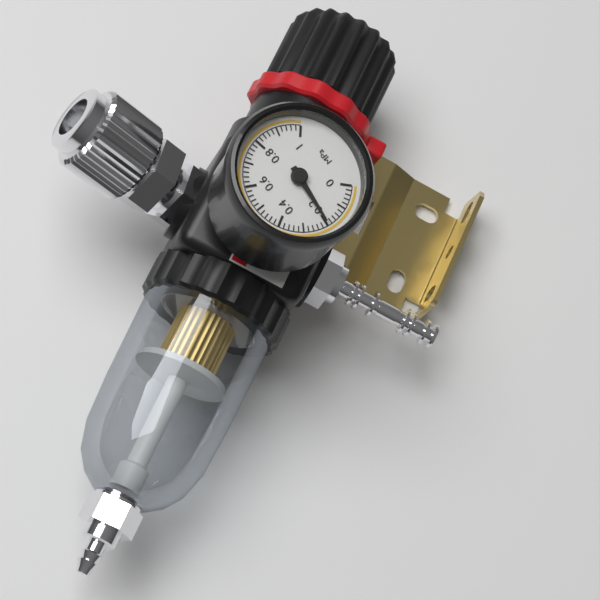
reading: 0.20 MPa
